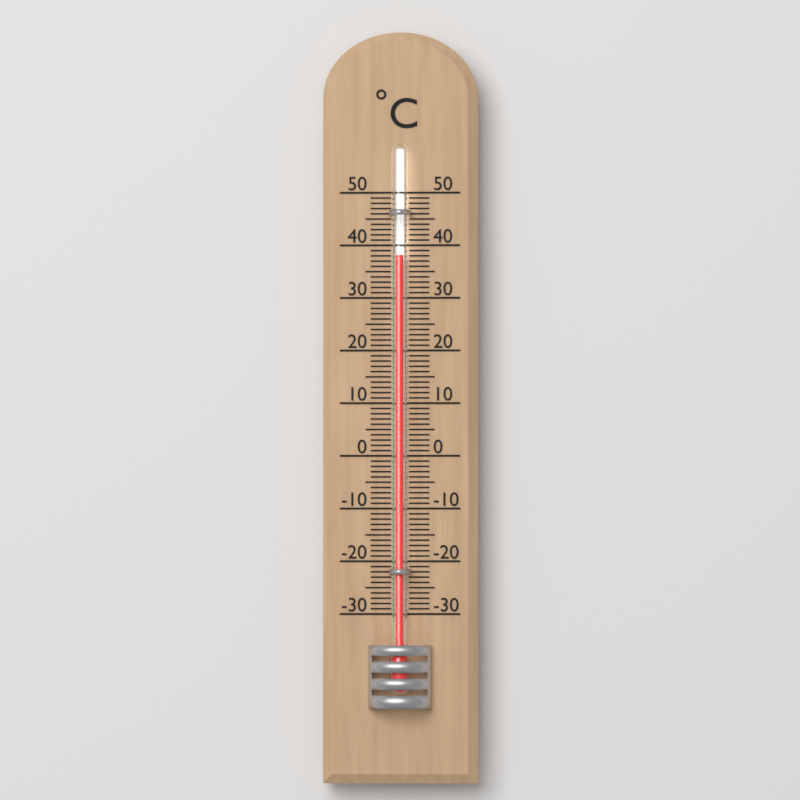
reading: 38 °C
